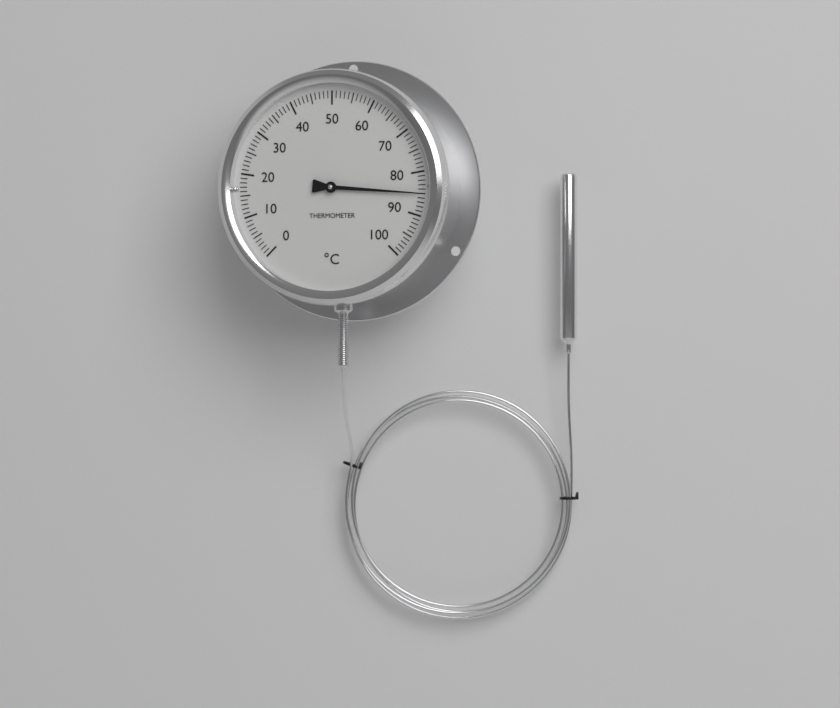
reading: 85 °C
